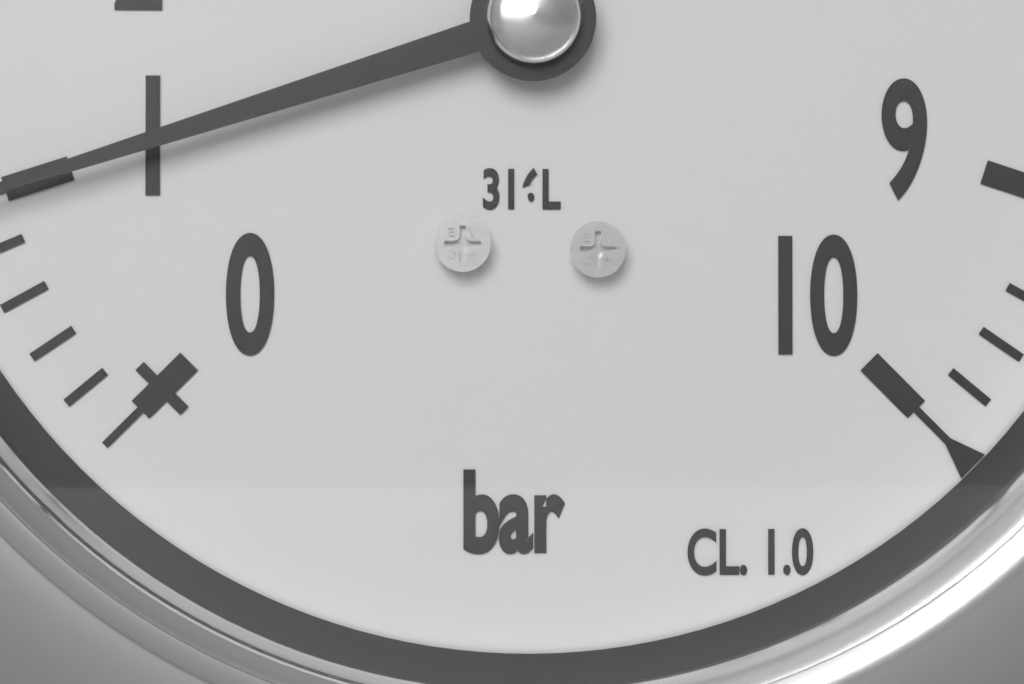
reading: 1.0 bar
